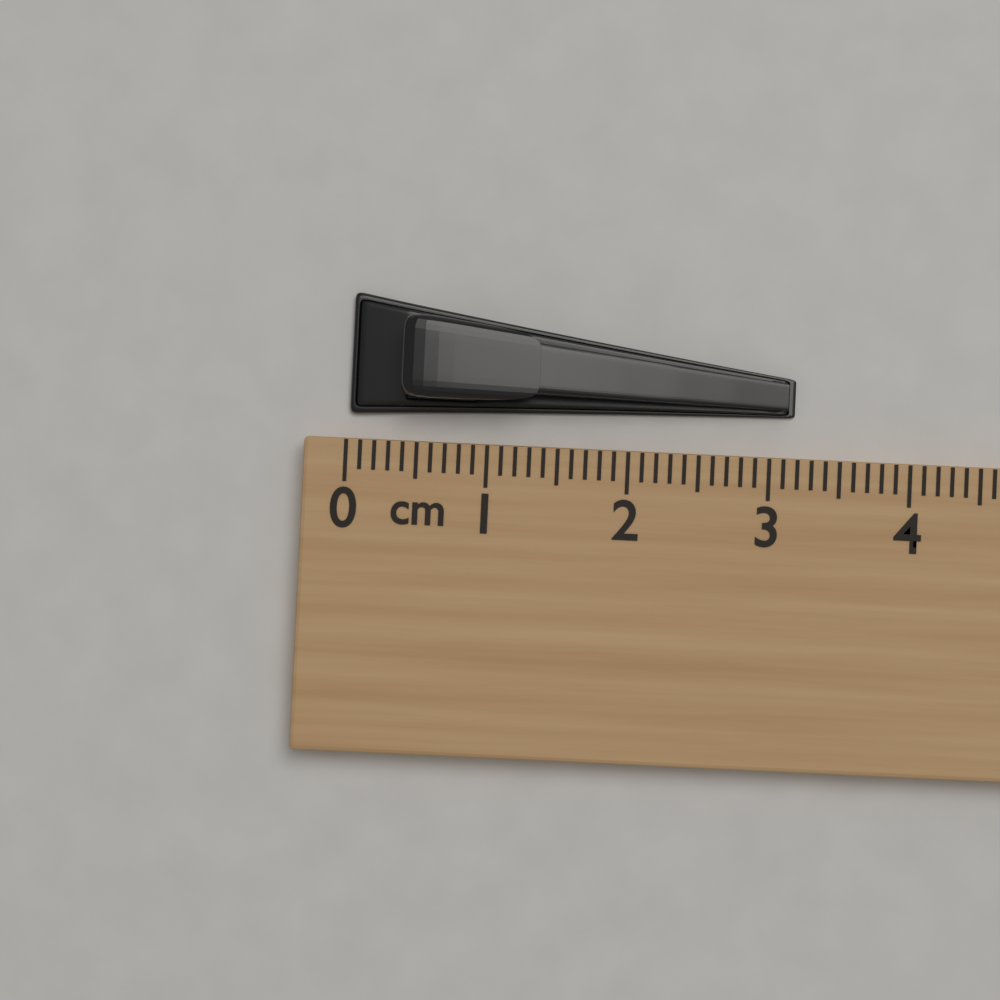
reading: 3.2 cm
